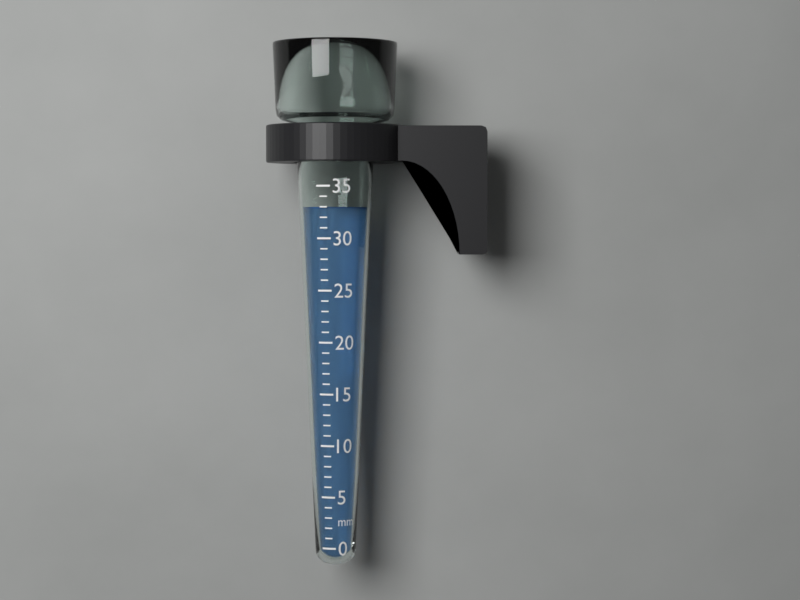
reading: 33 mm
